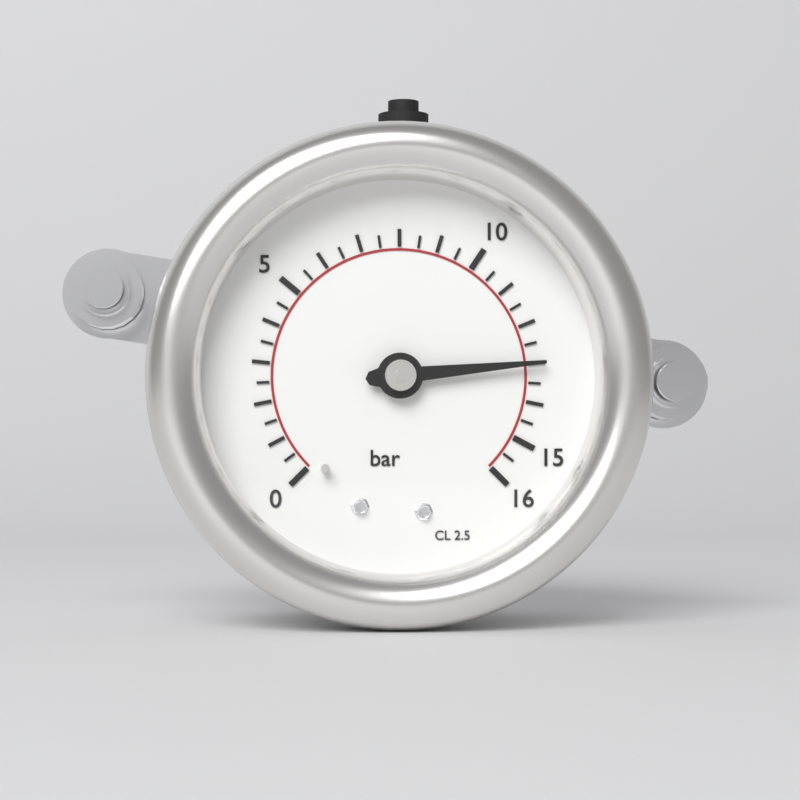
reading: 13.0 bar
